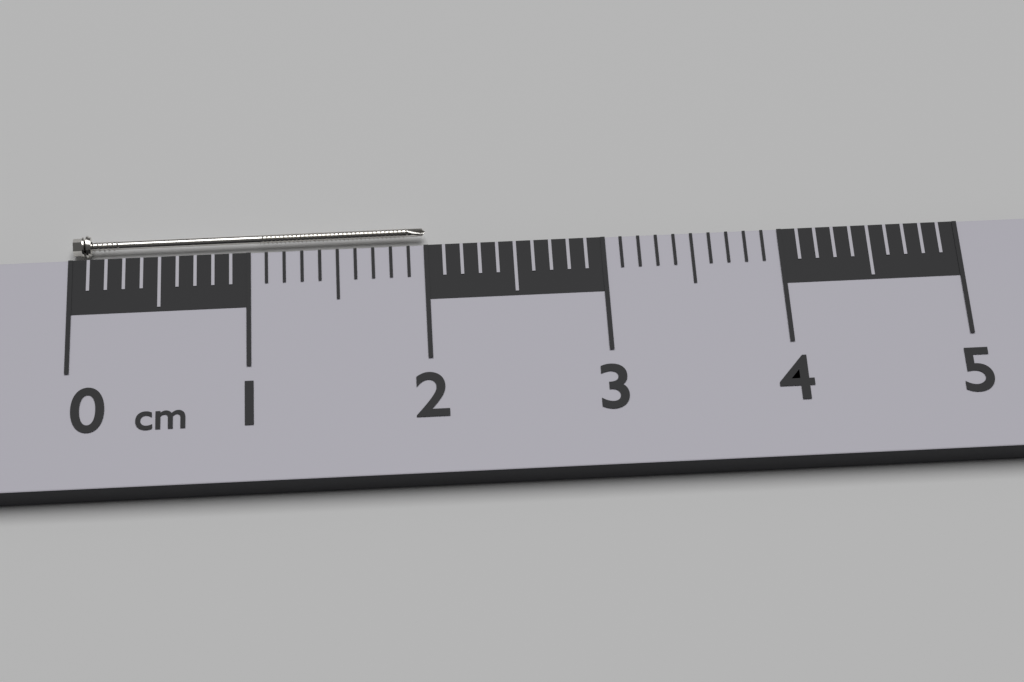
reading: 2.0 cm
